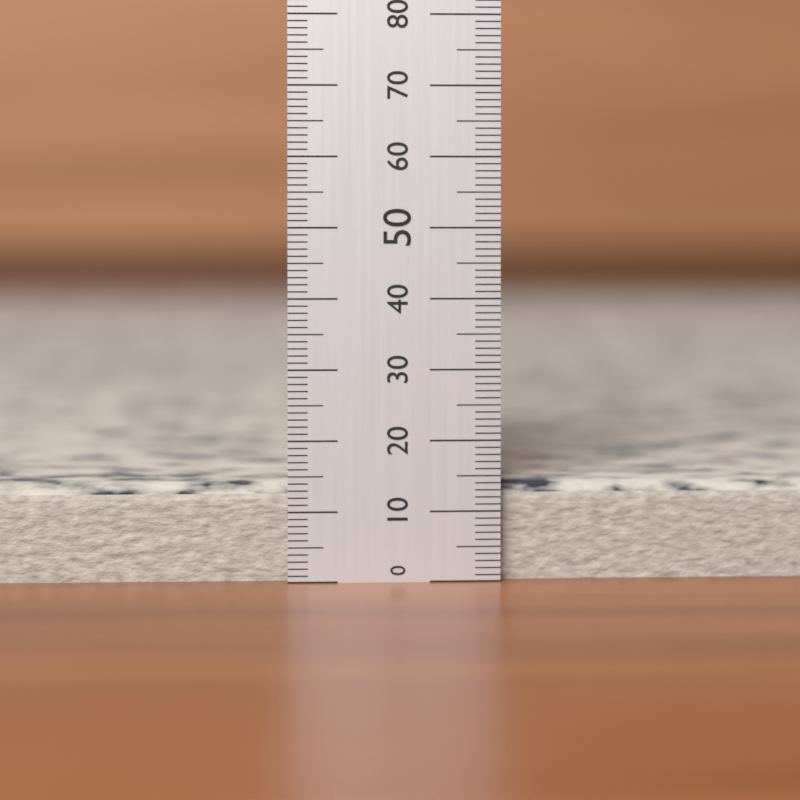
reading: 14 (no unit)
